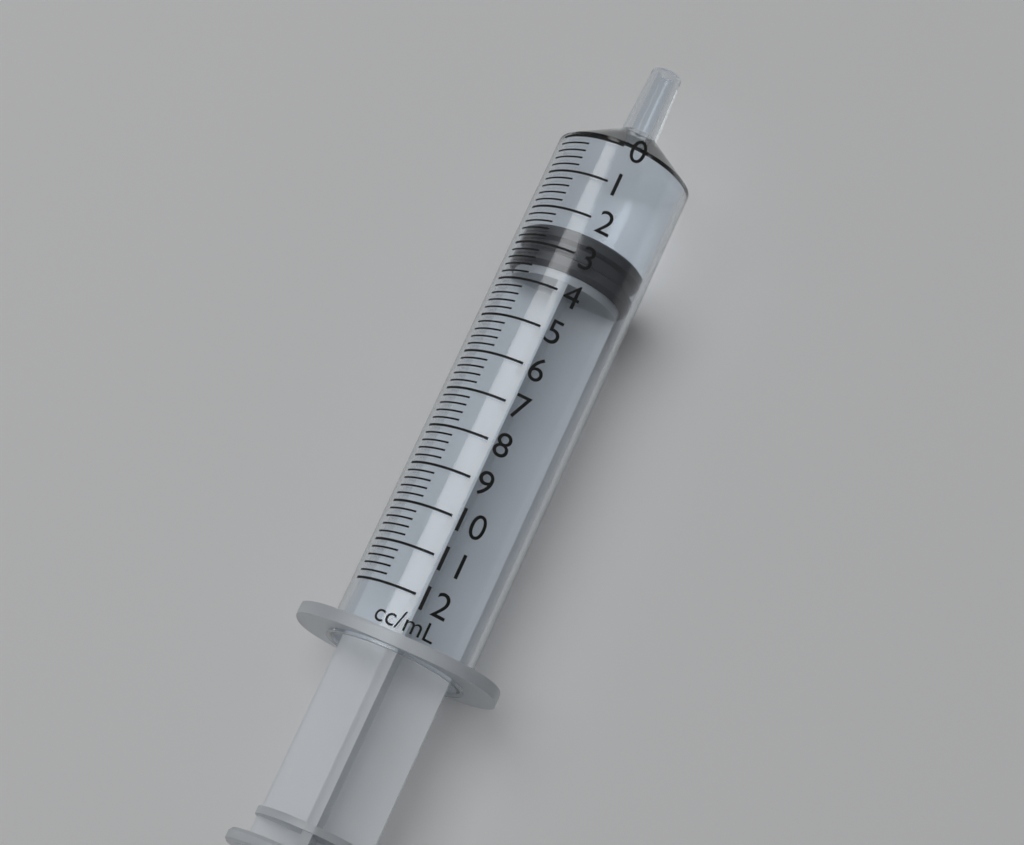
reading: 2.4 ml
